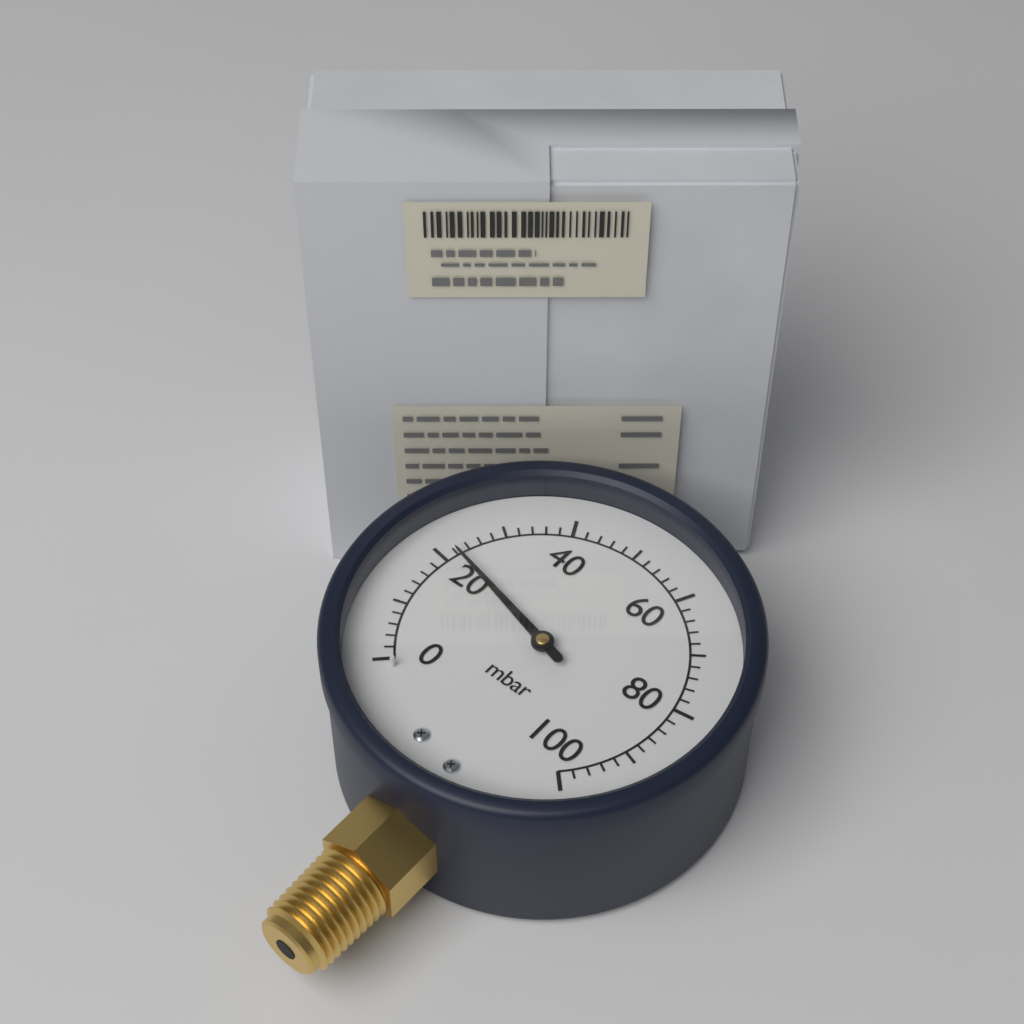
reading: 22 mbar
